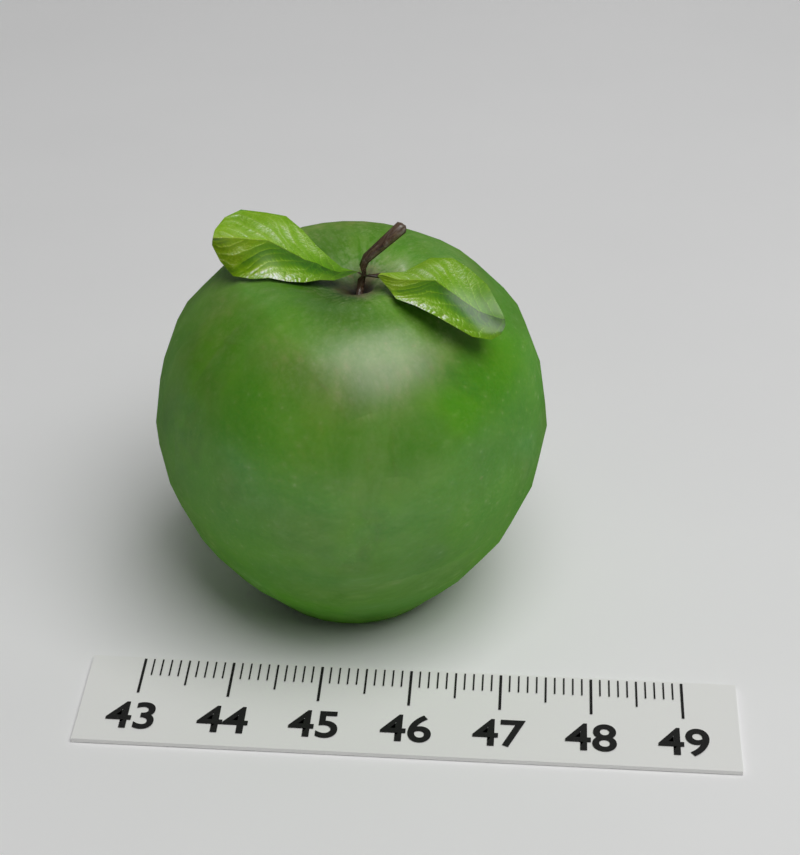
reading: 47.4 (no unit)
